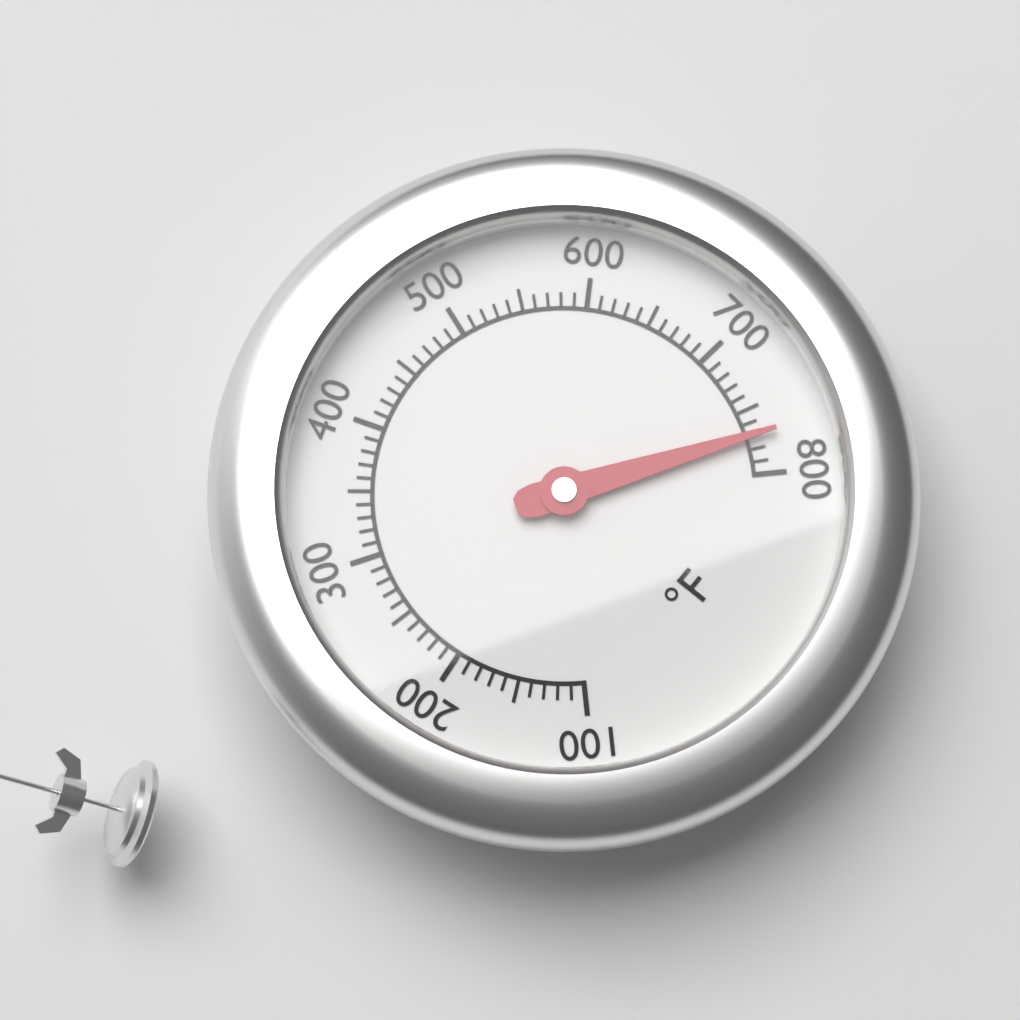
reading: 770 °F
